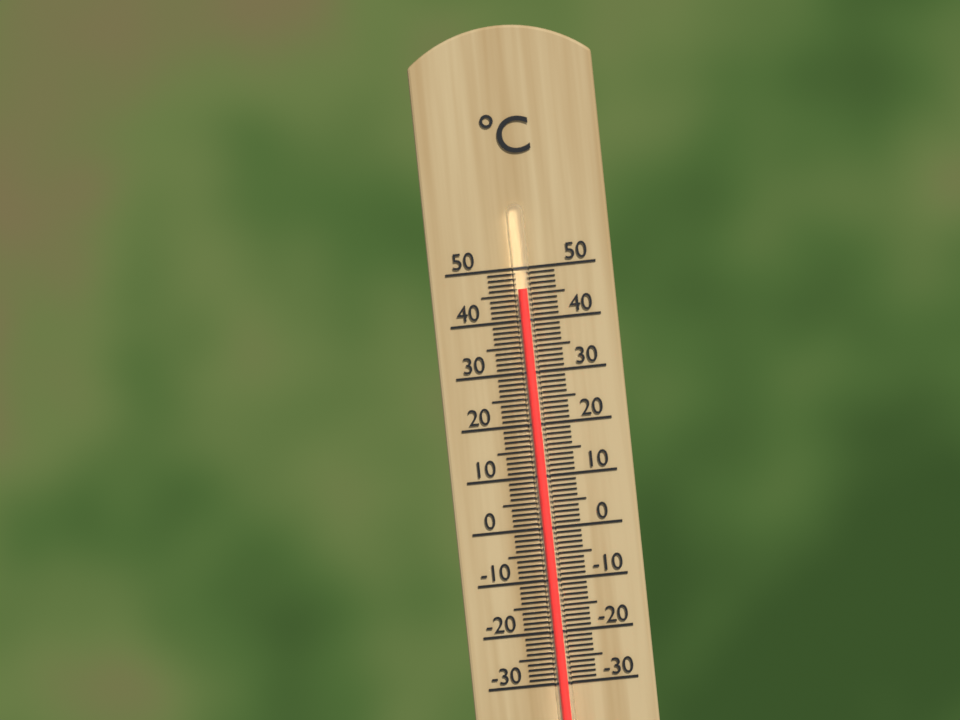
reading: 46 °C
